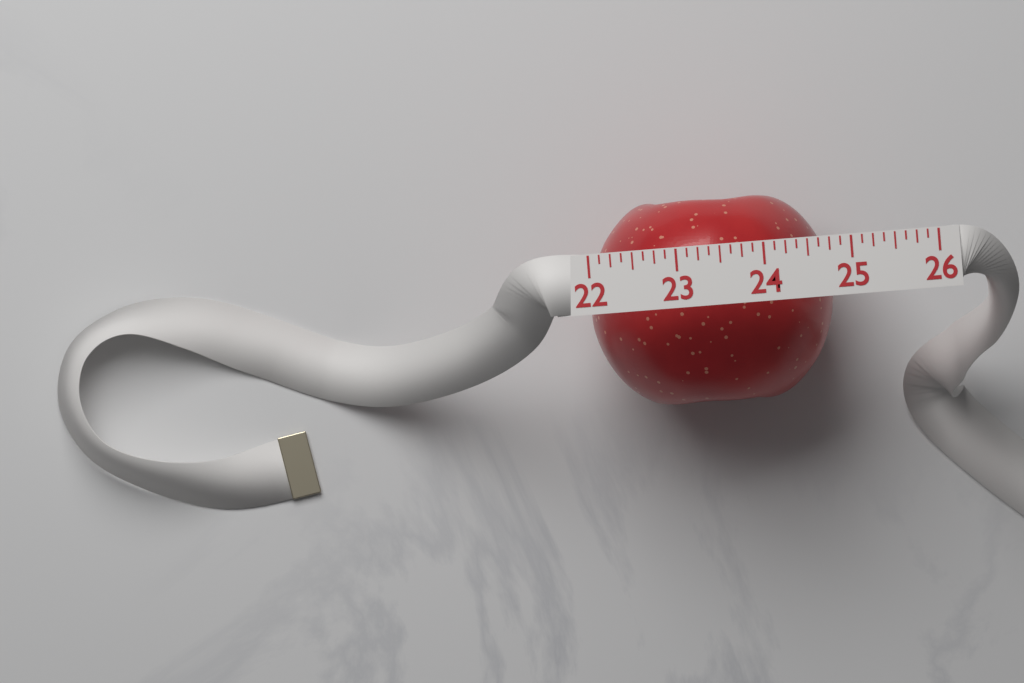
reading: 24.750 (no unit)
